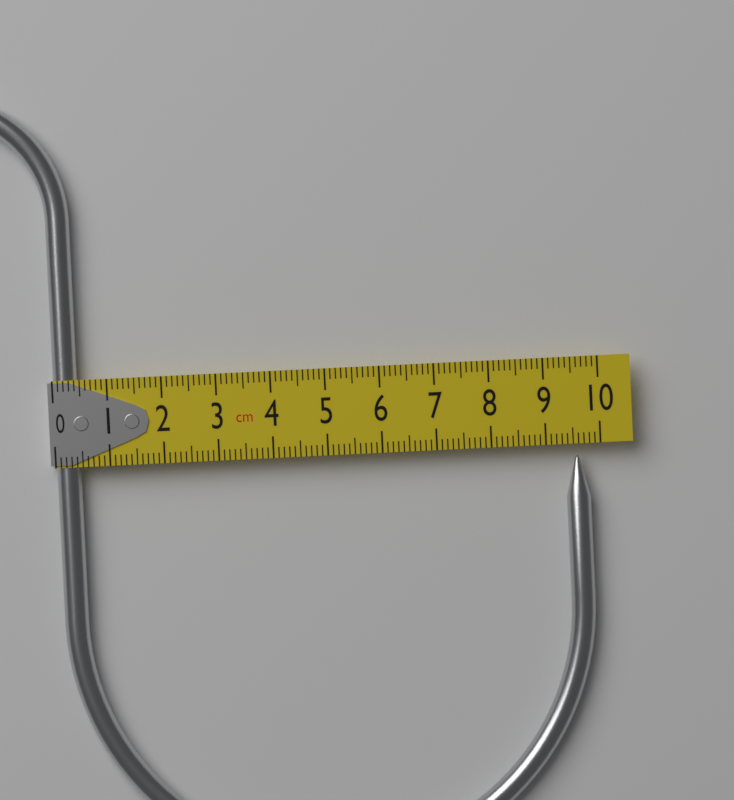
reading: 9.8 cm
